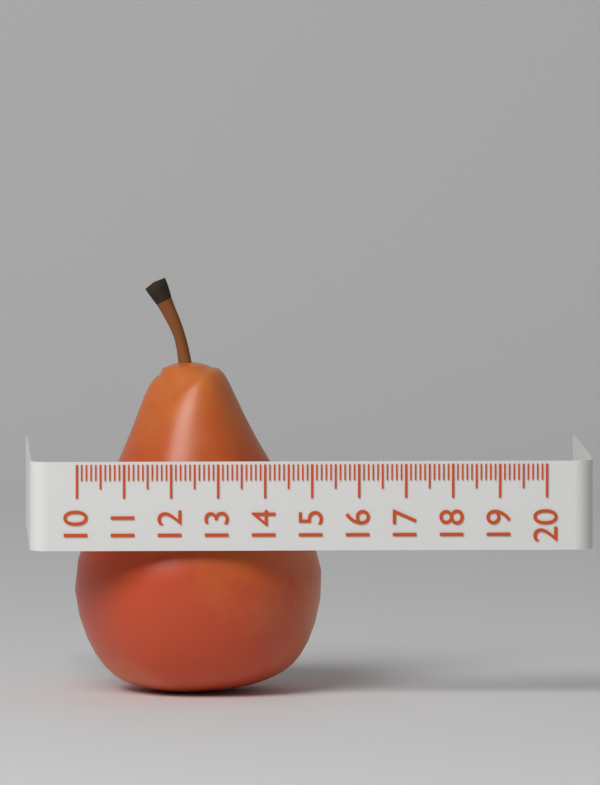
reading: 15.3 (no unit)
